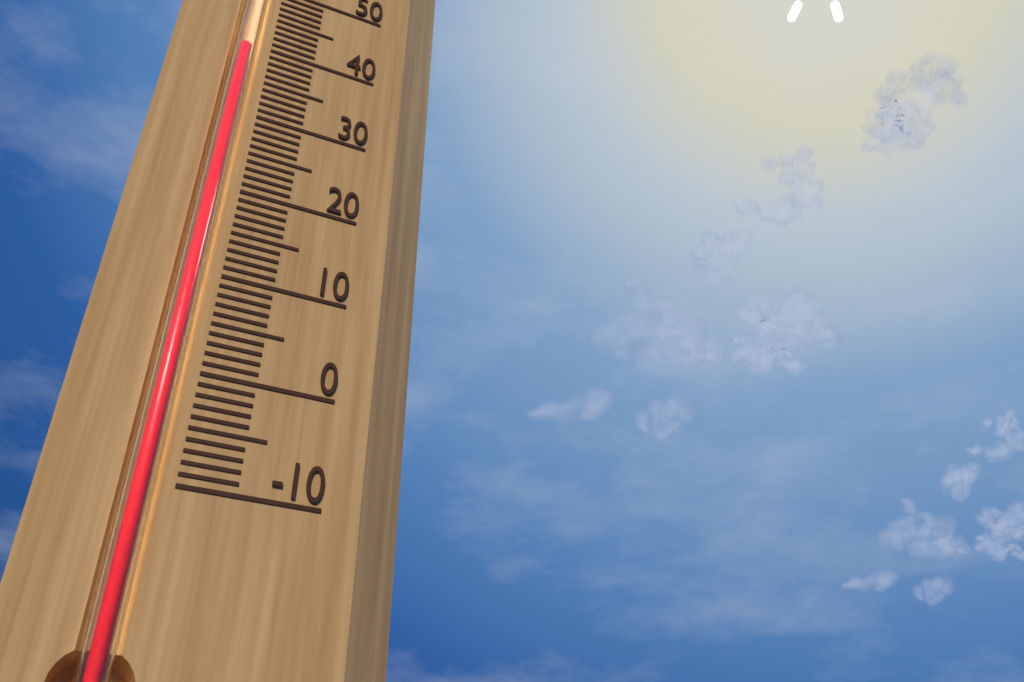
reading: 39 (no unit)
